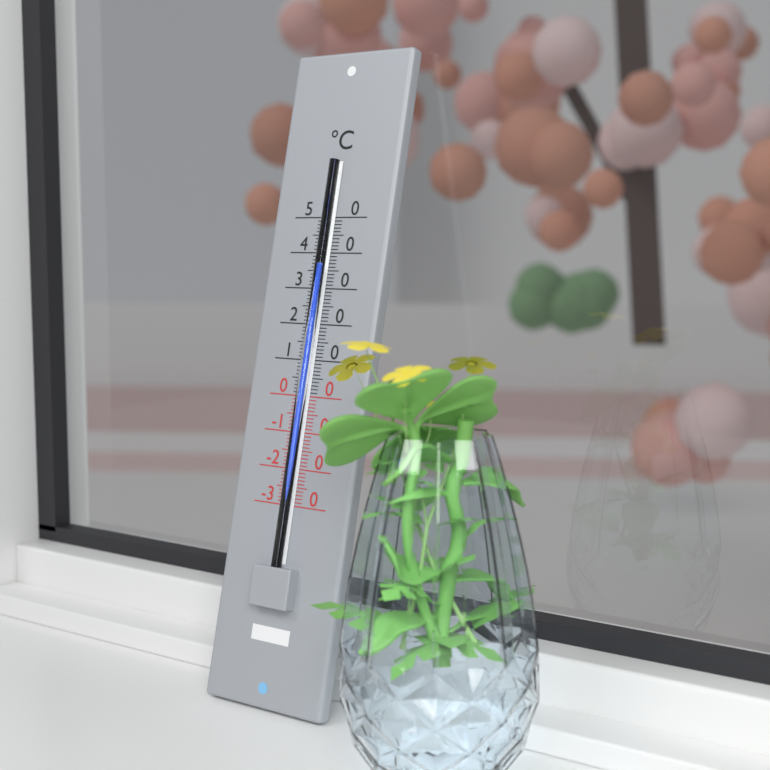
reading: 36 °C
